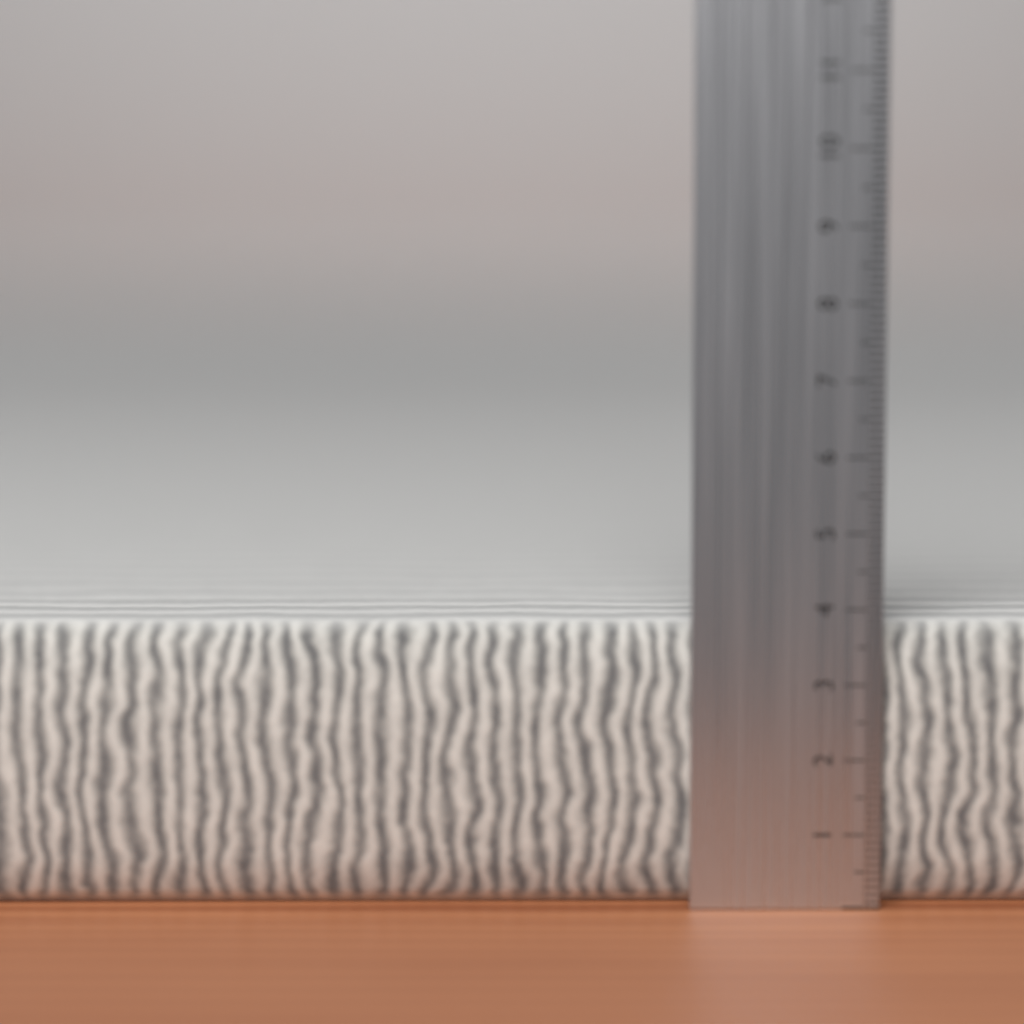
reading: 3.8 cm
